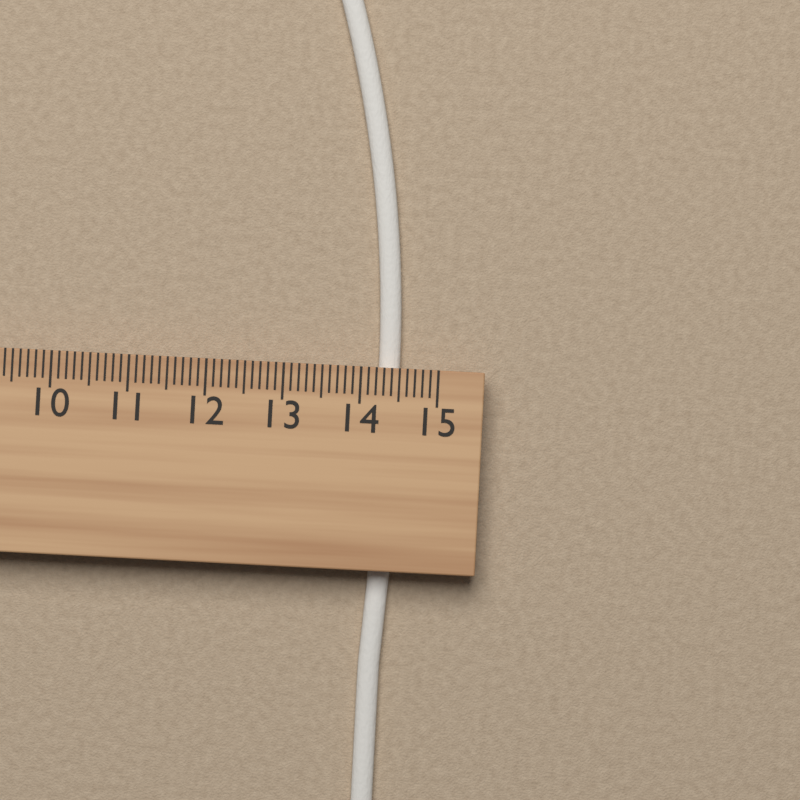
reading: 14.5 cm
